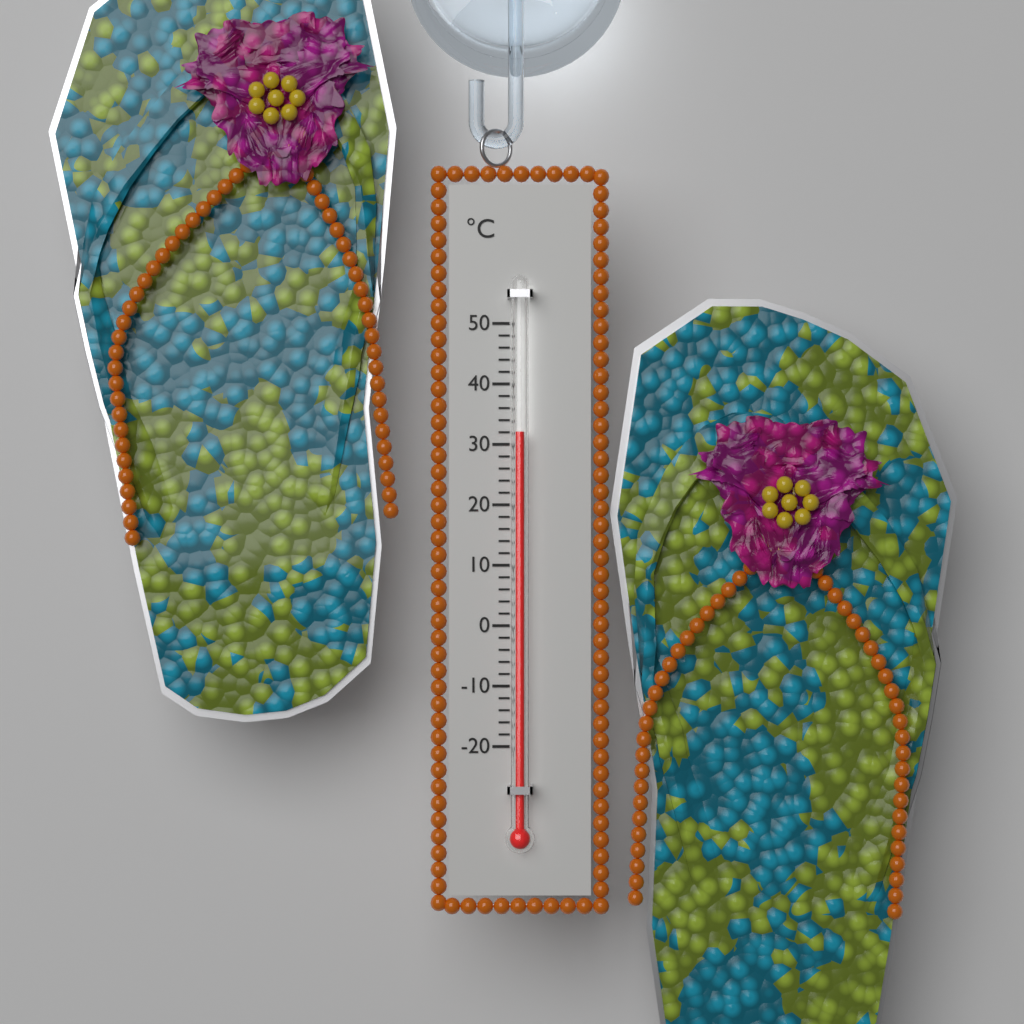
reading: 32 °C
